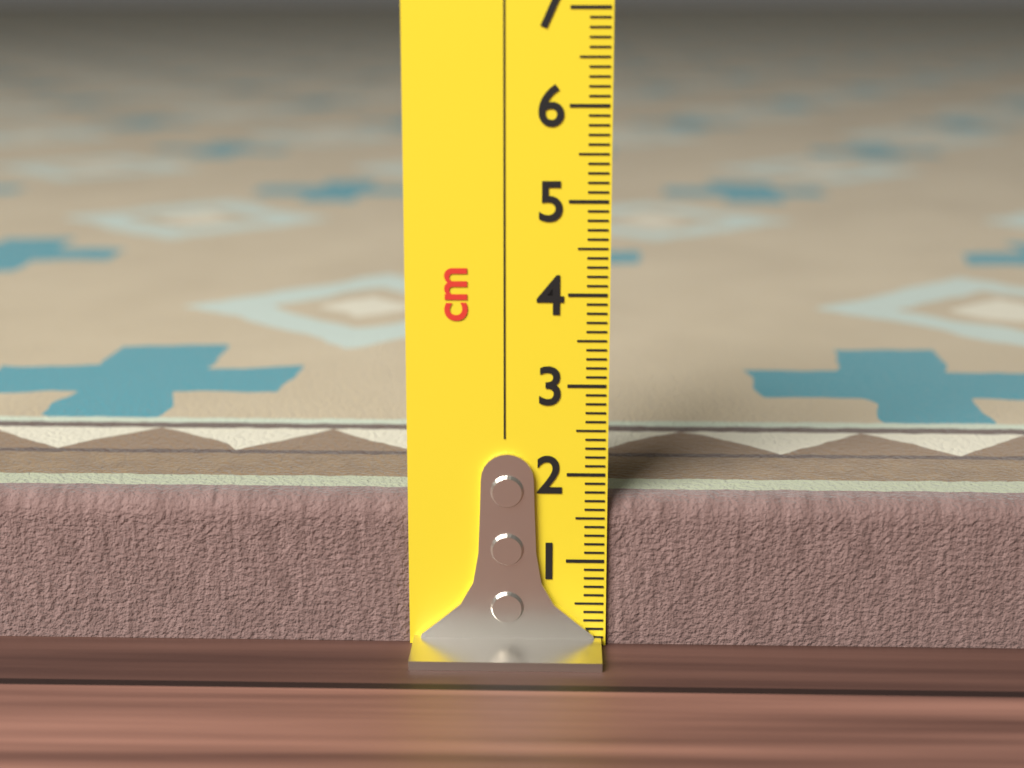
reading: 1.7 cm
